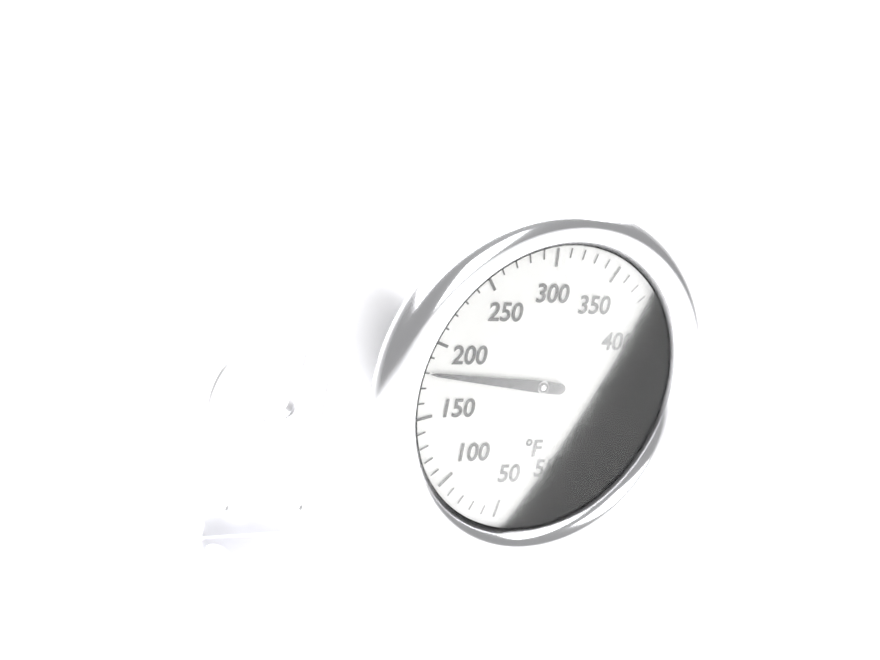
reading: 180 °F
